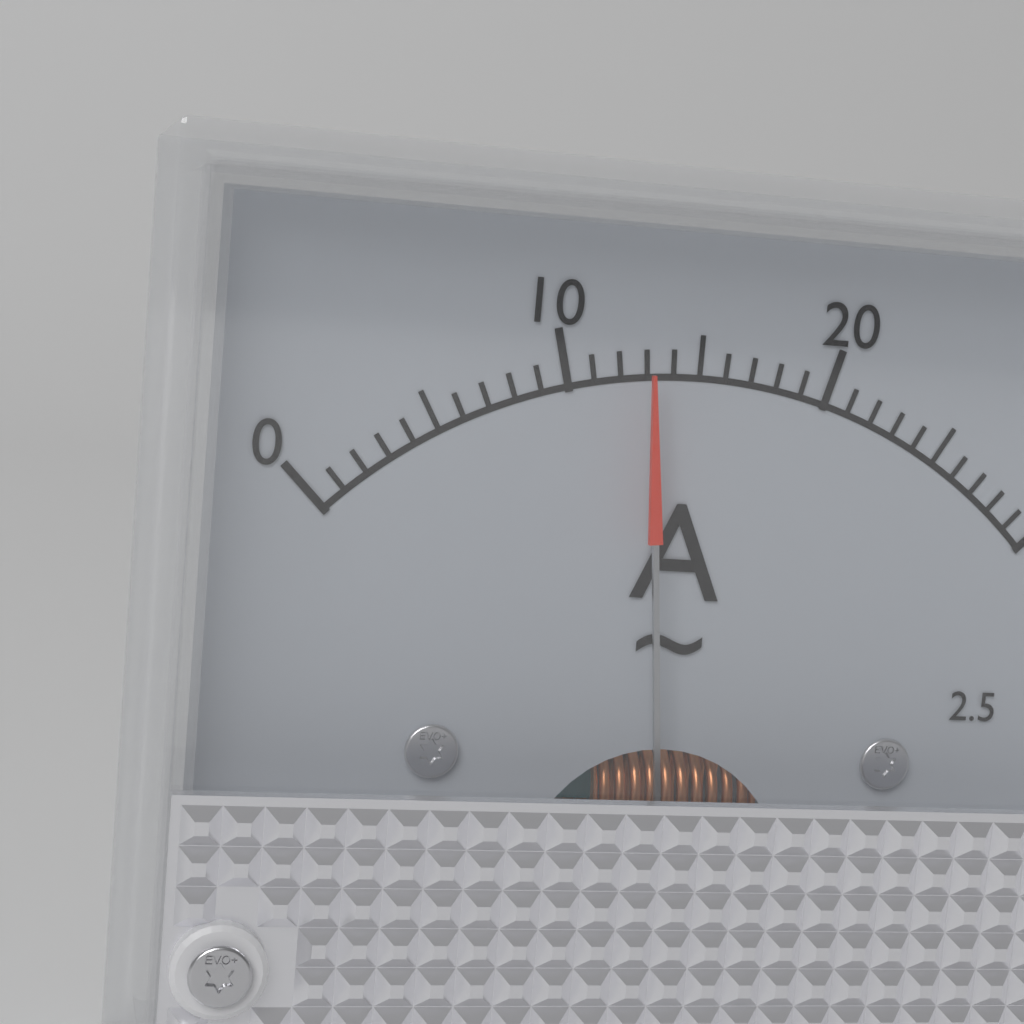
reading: 13 A
